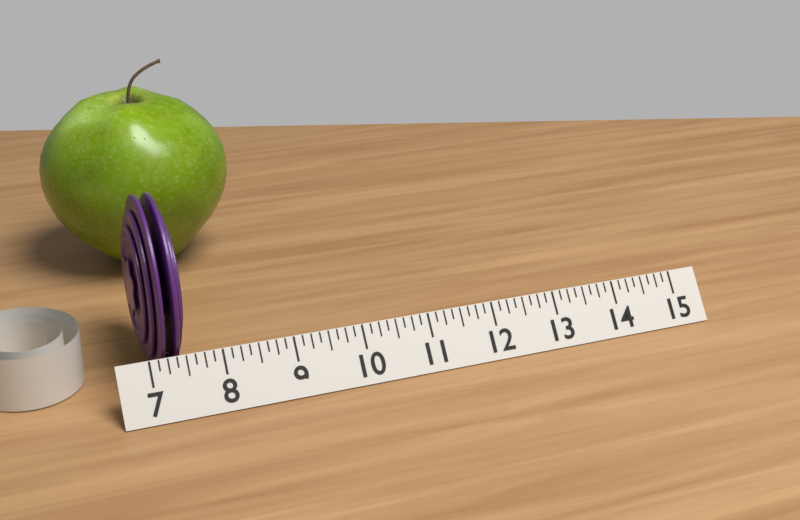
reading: 7.625 (no unit)
